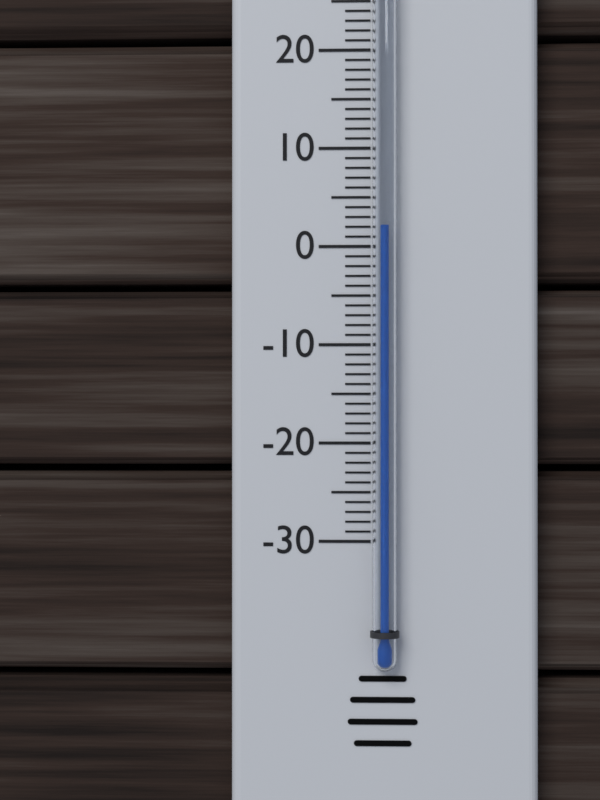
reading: 2 °C
